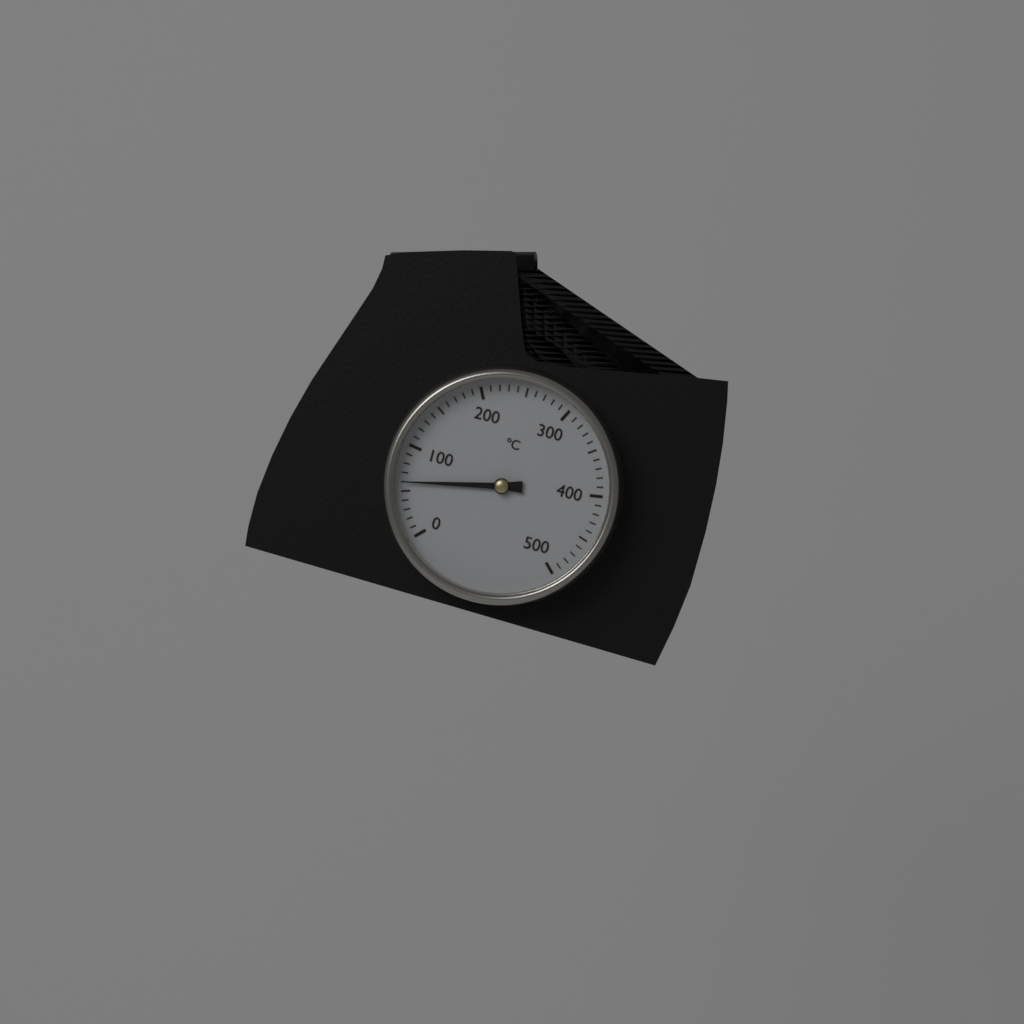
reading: 60 °C
